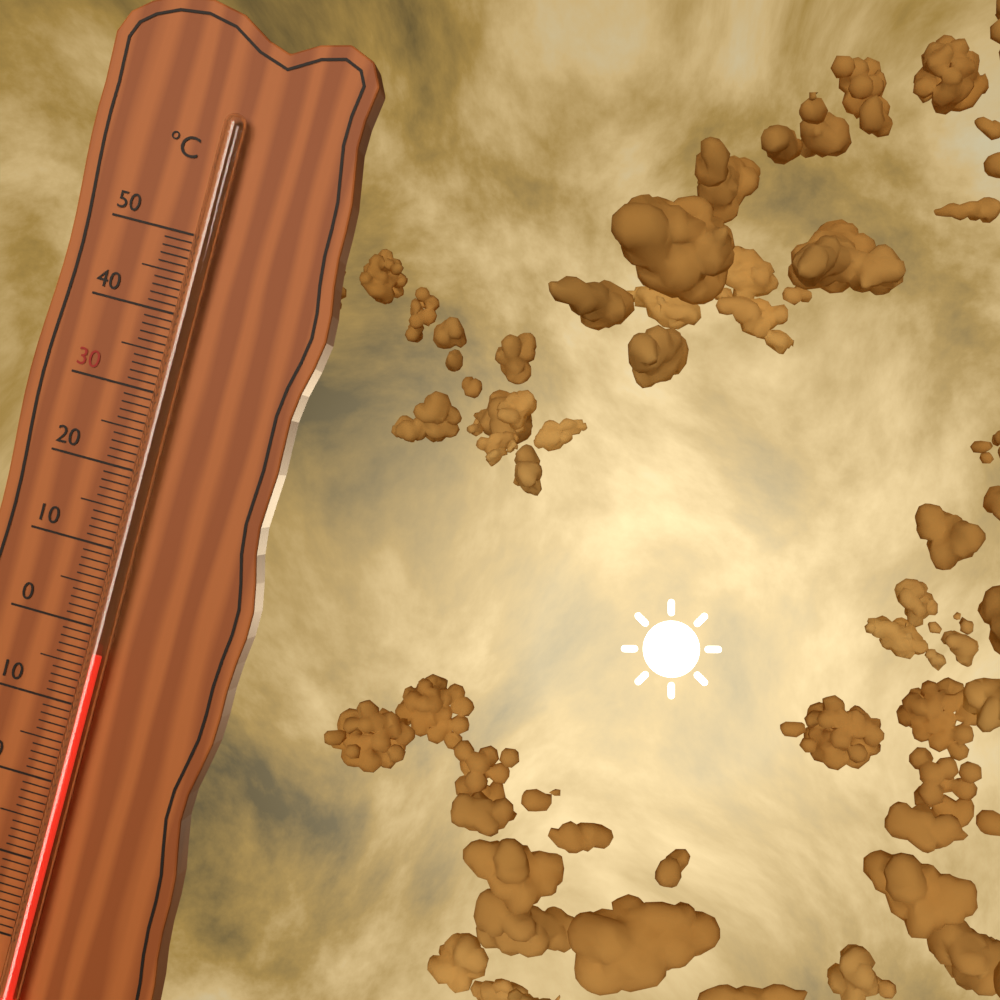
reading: -3 °C
